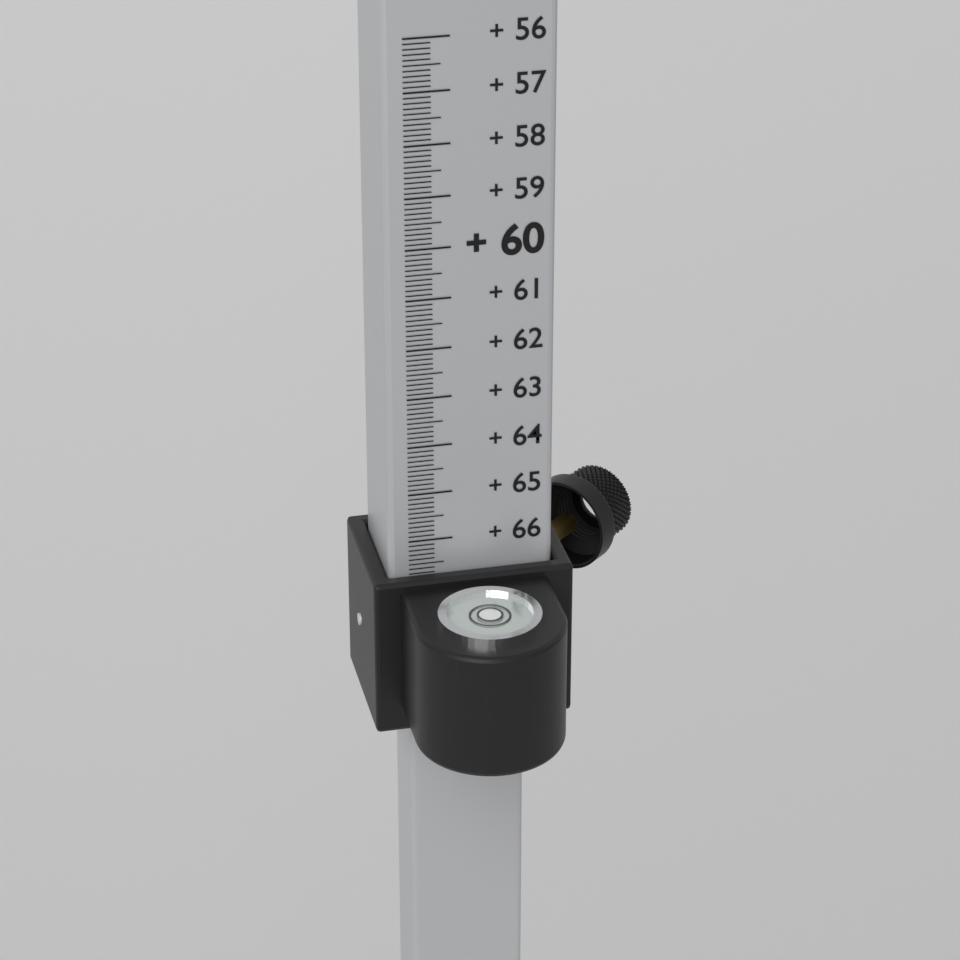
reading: 66.7 (no unit)
